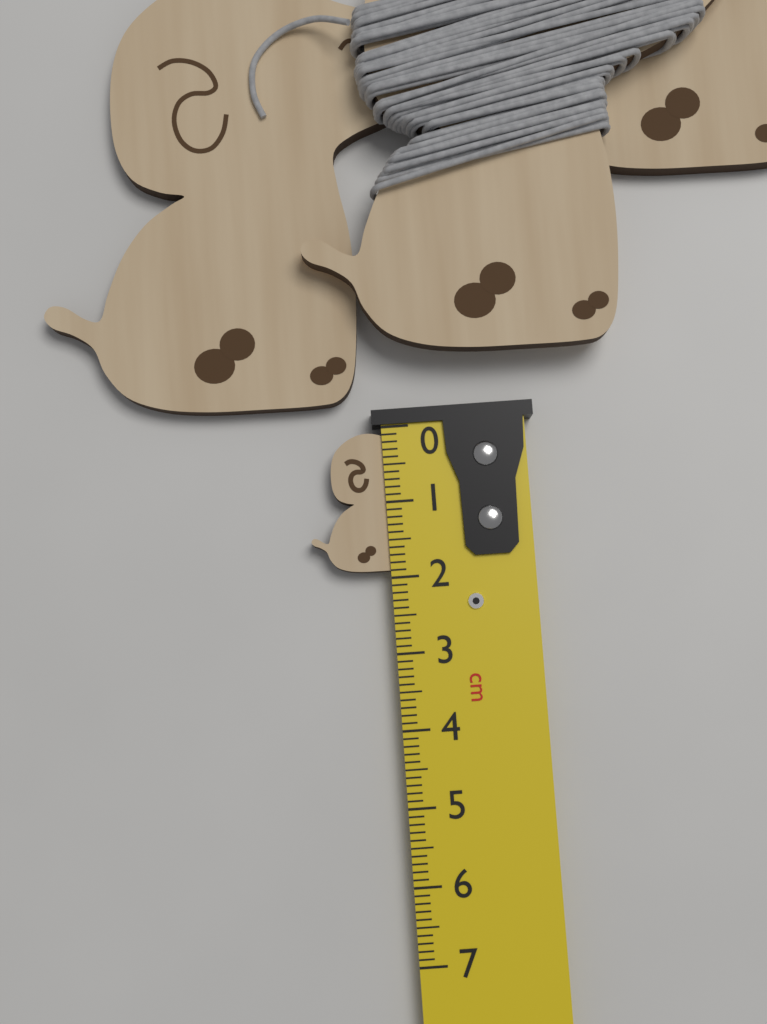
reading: 1.9 cm
